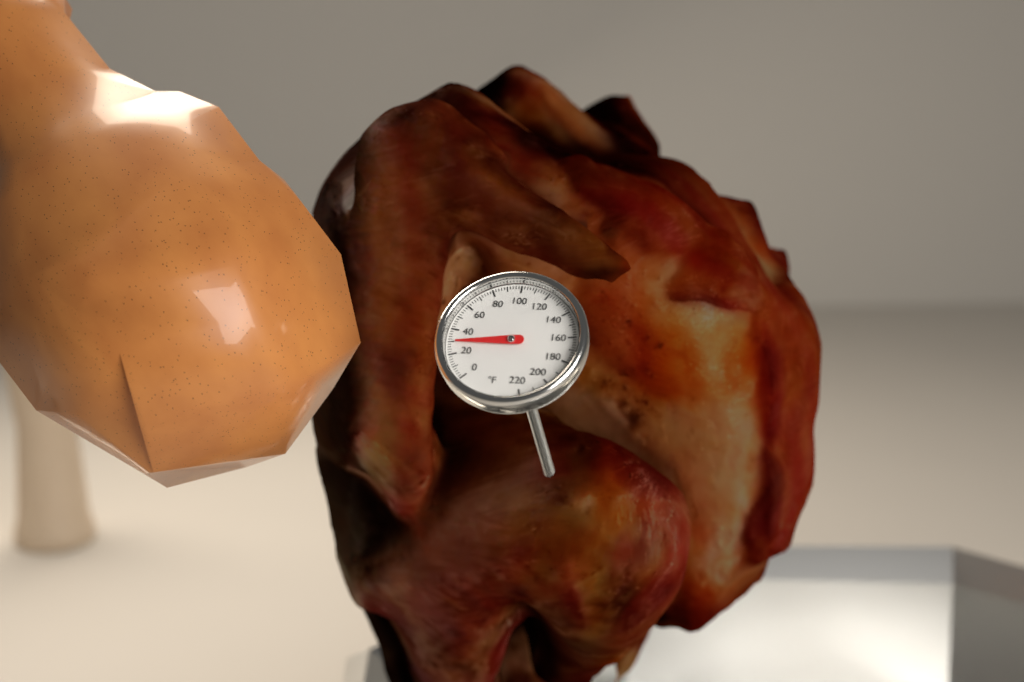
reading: 30 °F
